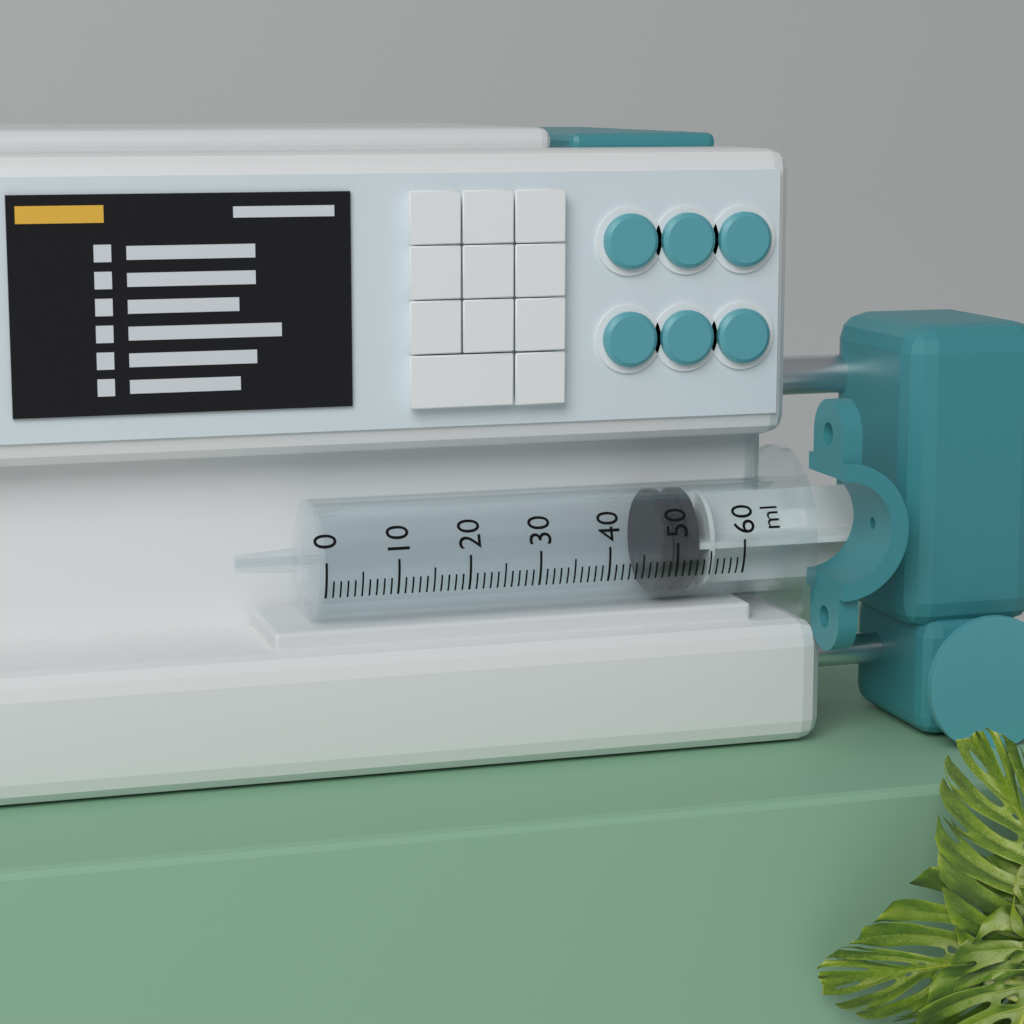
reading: 48 ml
